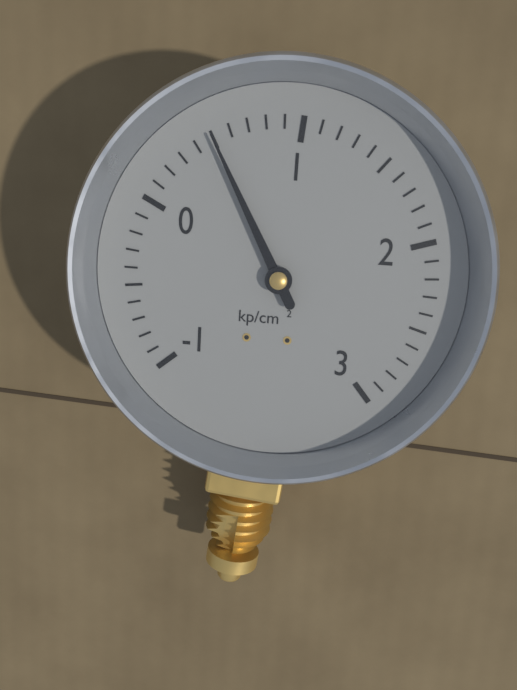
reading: 0.5 kp/cm²
